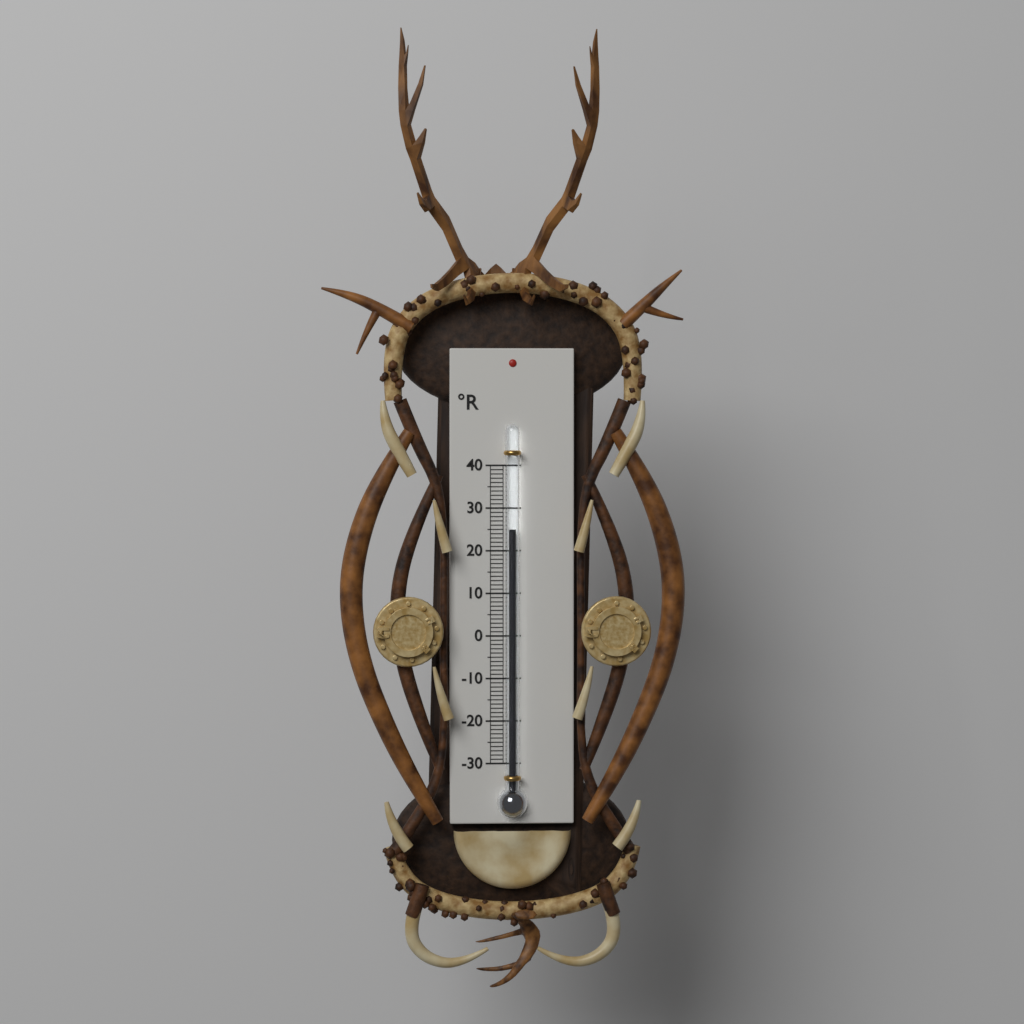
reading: 25 °R
